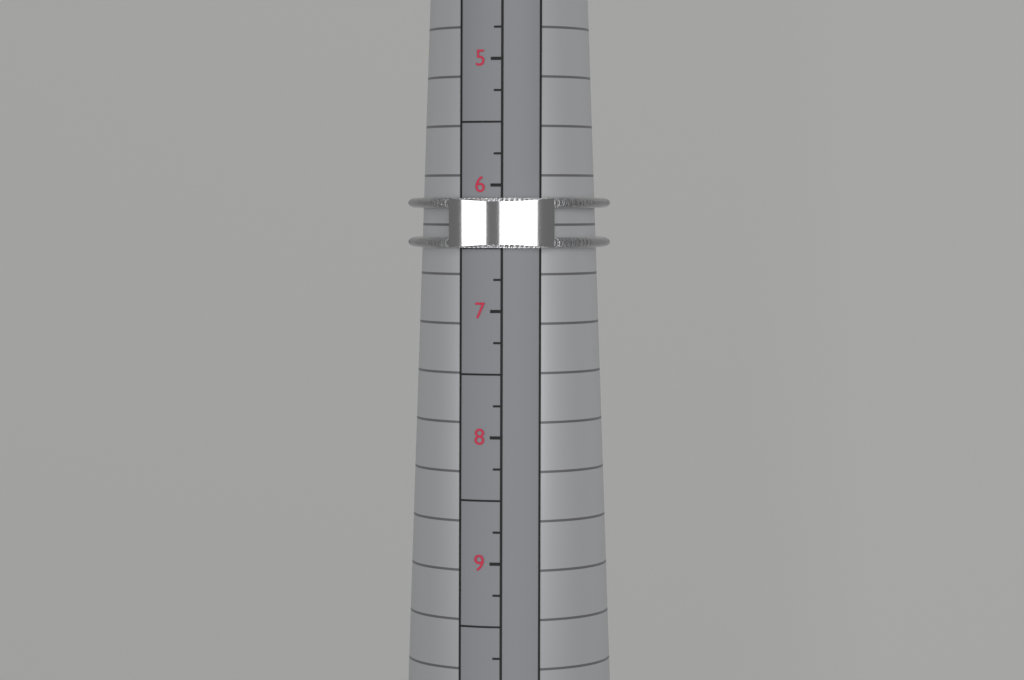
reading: 6.50 (no unit)
